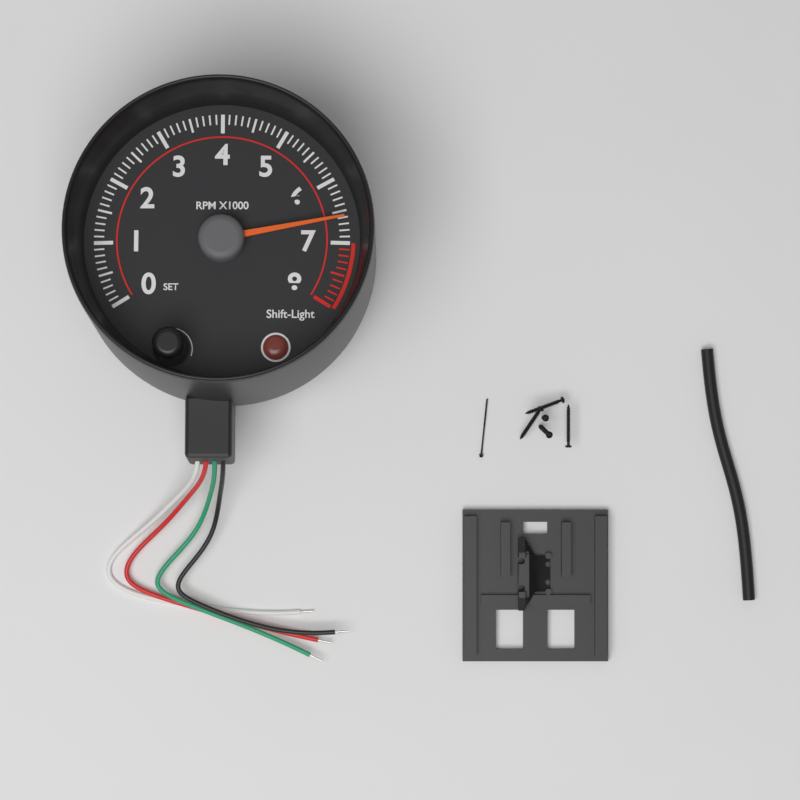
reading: 6600 RPM
